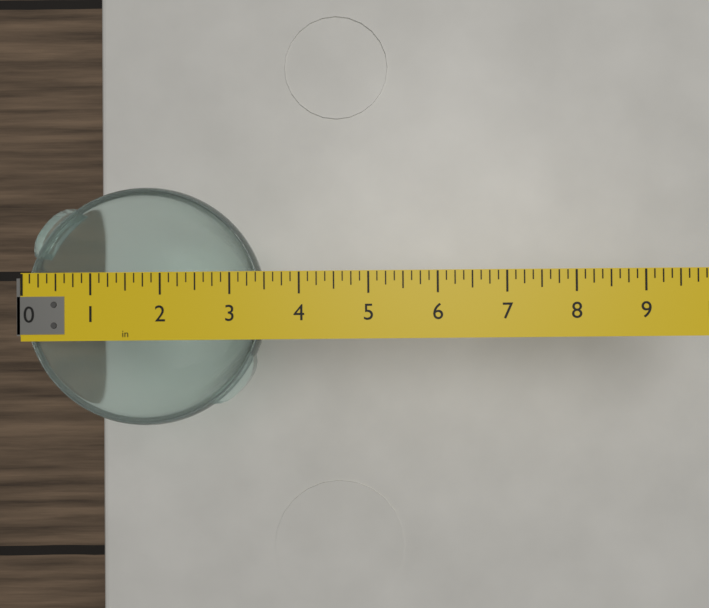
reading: 3.500 in
